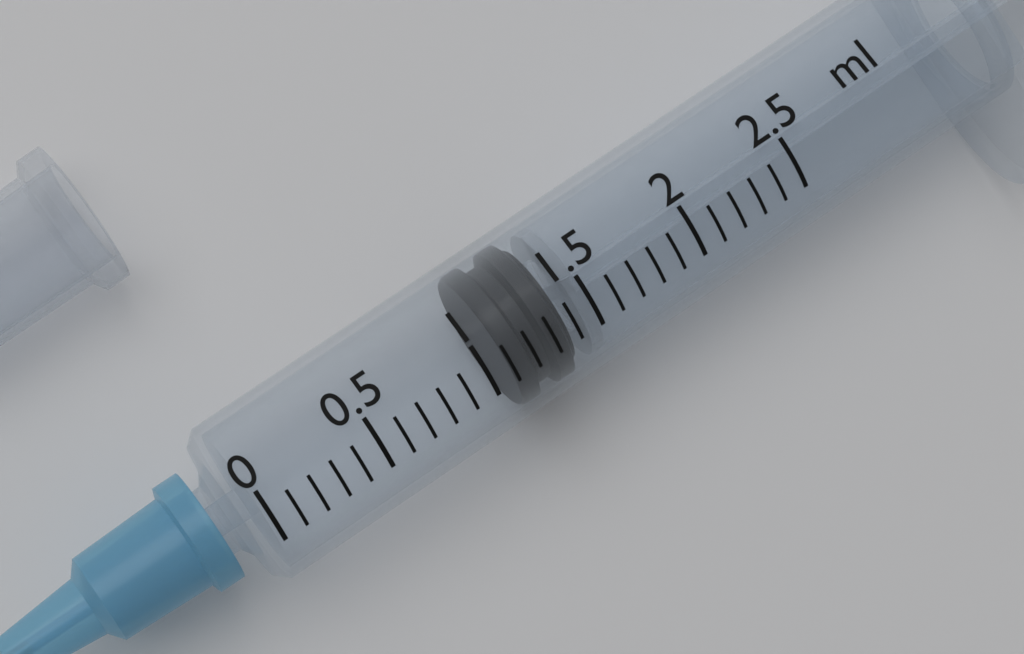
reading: 1.1 ml
